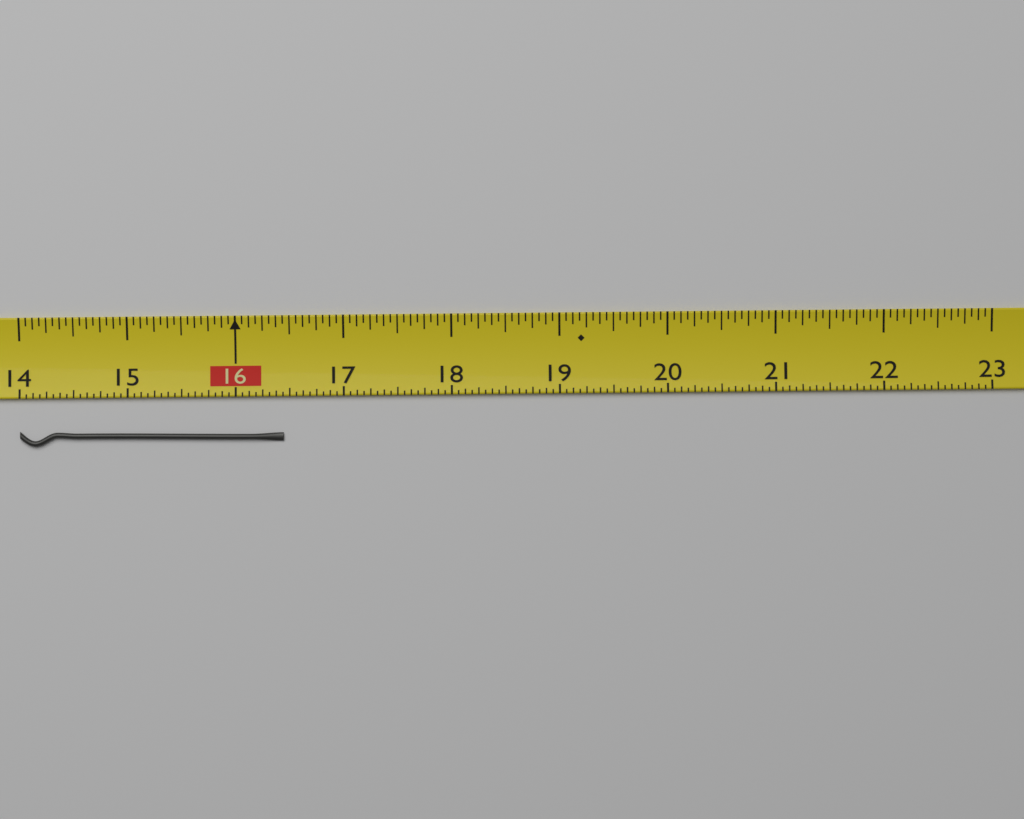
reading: 16.4375 (no unit)
